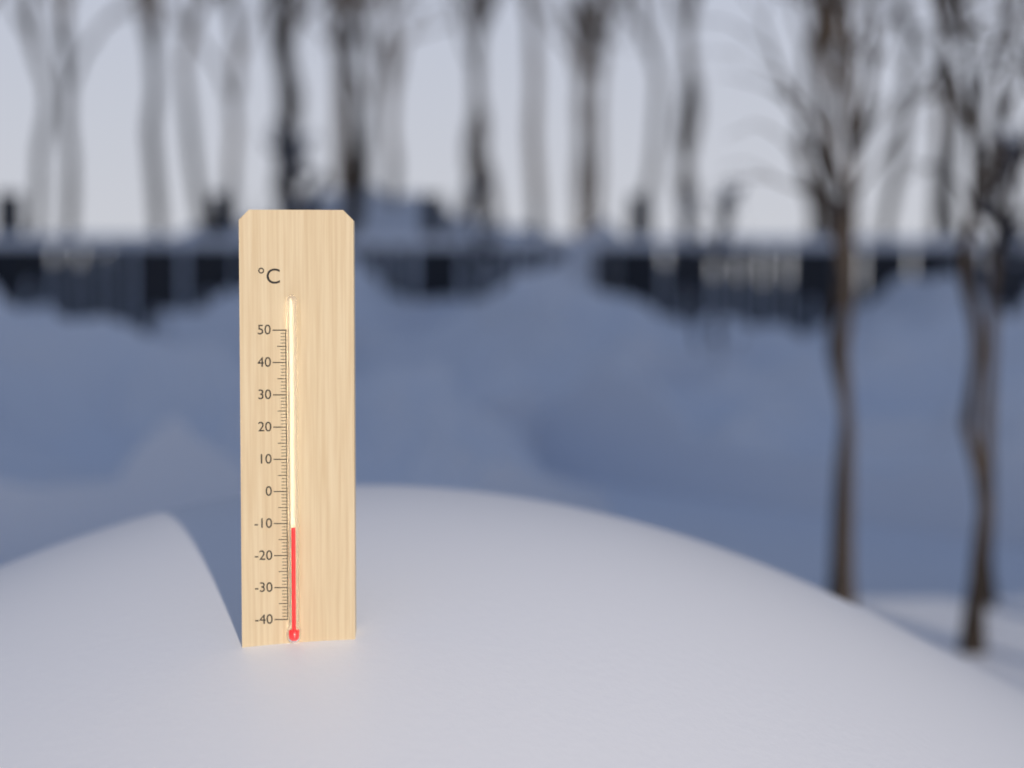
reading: -11 °C
